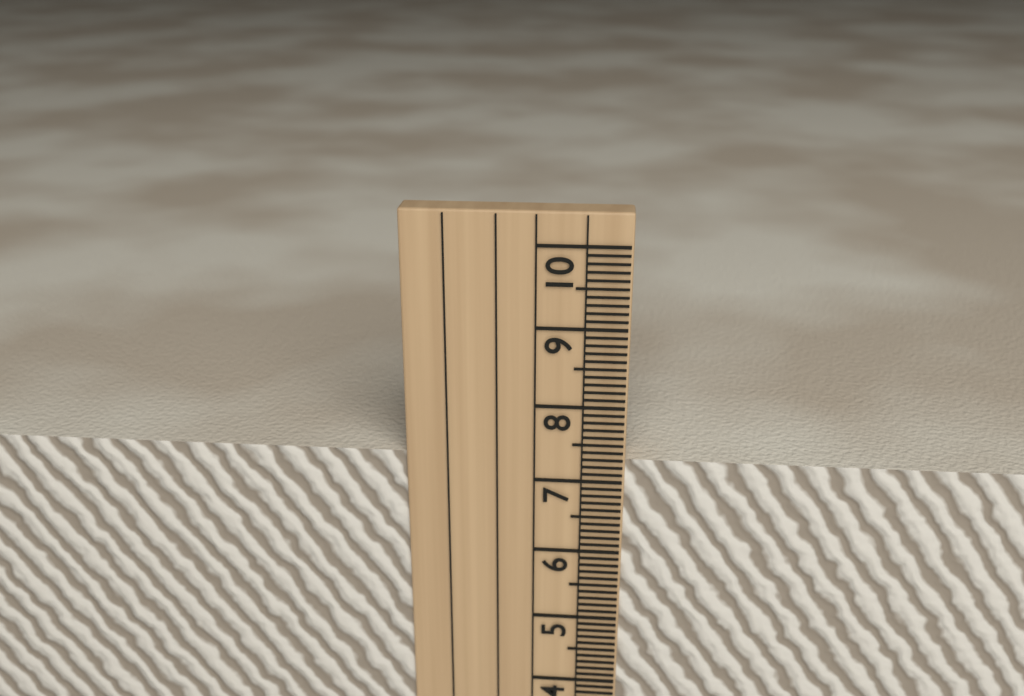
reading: 7.3 cm
